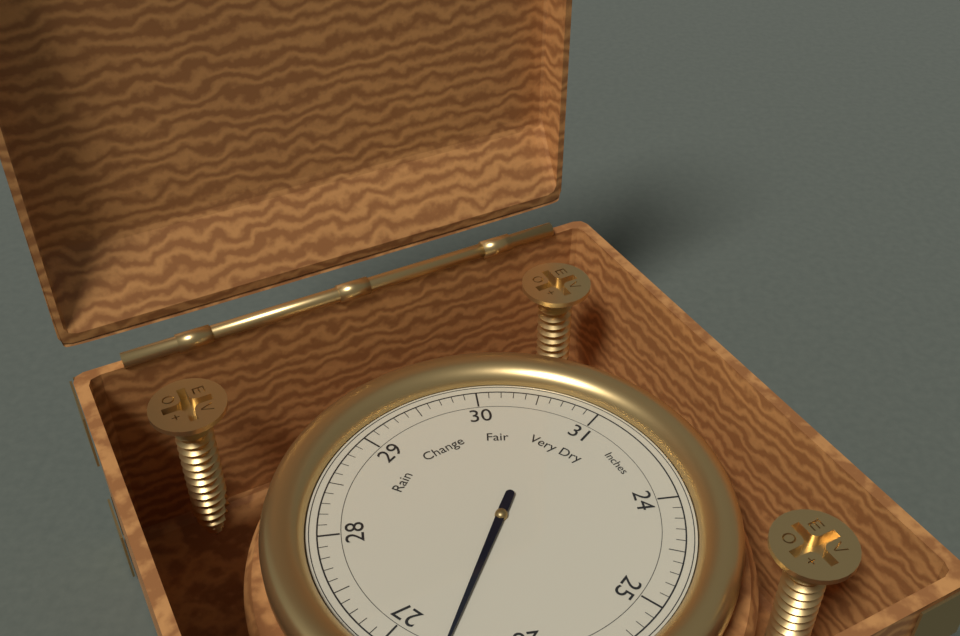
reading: 26.6 Inches
